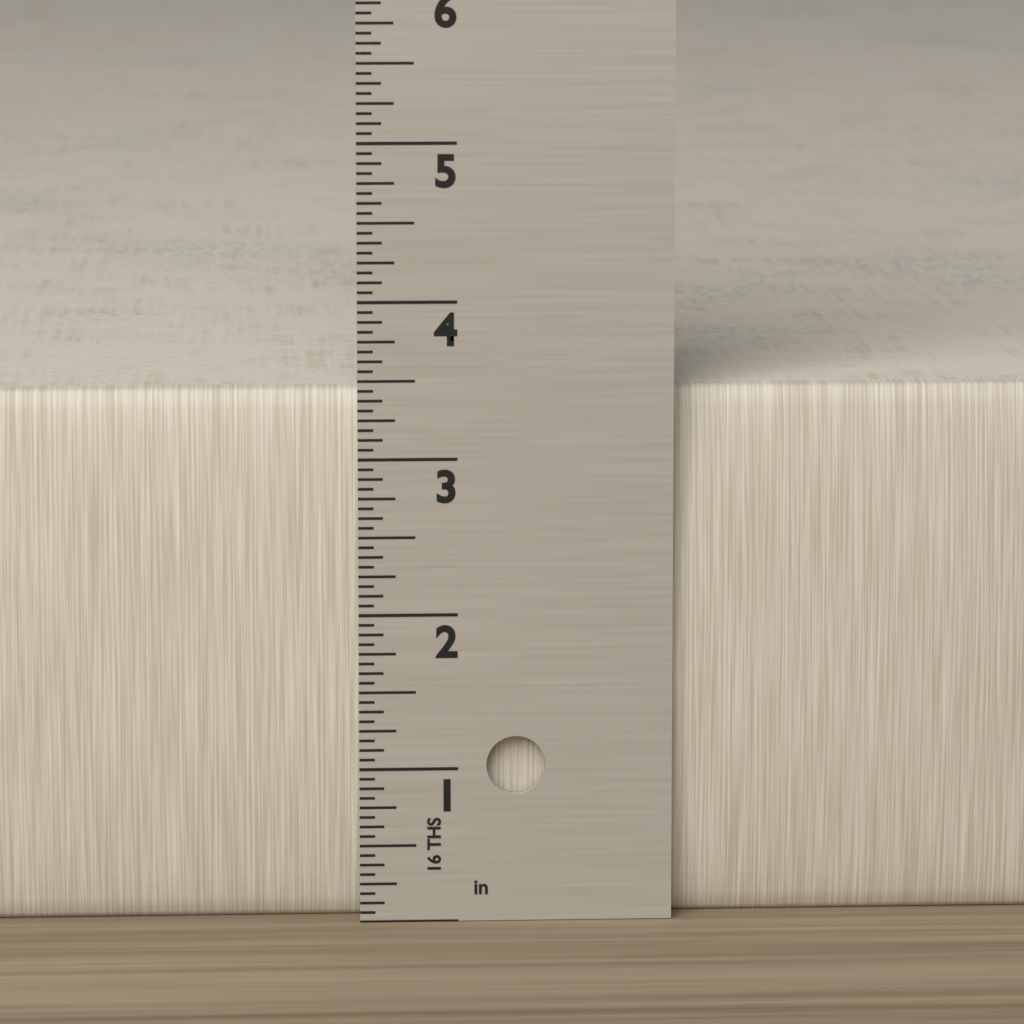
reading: 3.4375 in
